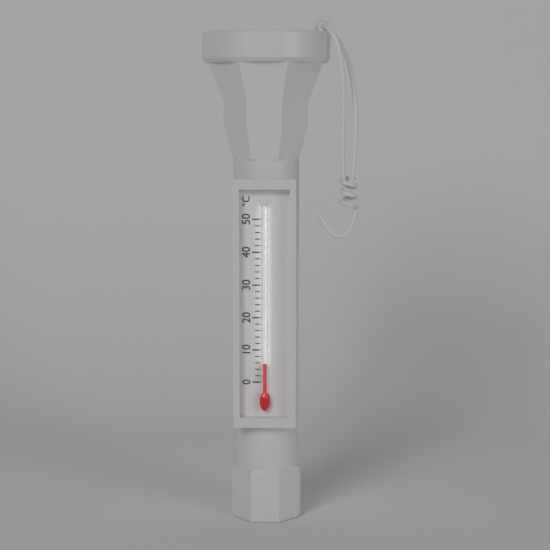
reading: 6 °C
